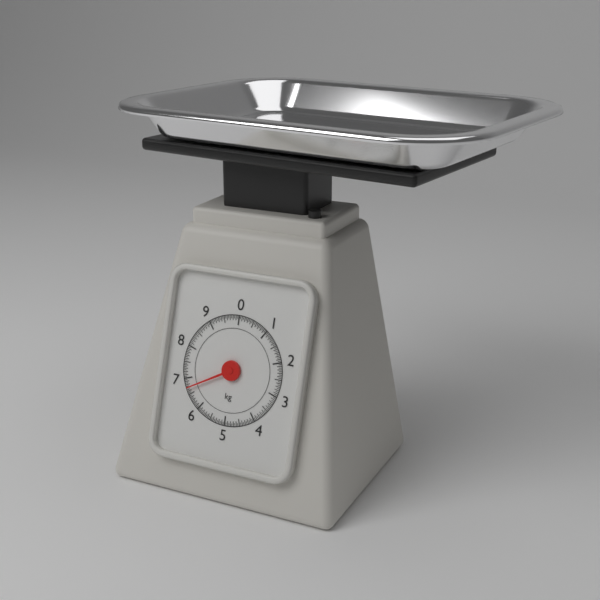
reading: 6.70 kg
